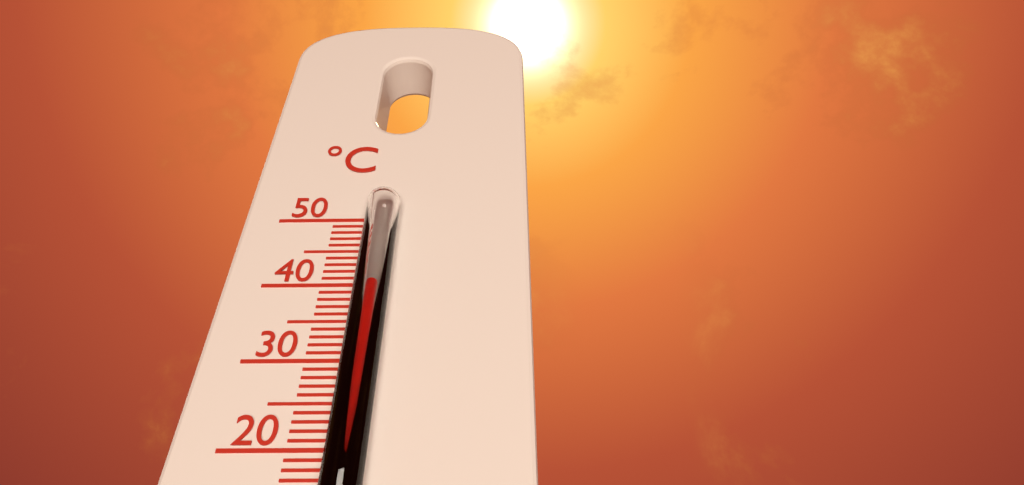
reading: 39 °C
